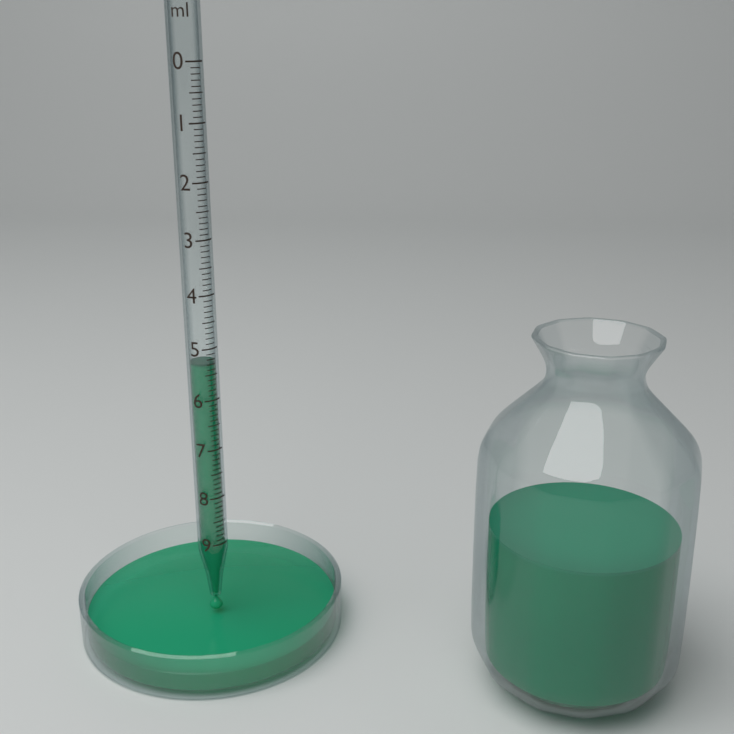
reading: 5.3 ml
